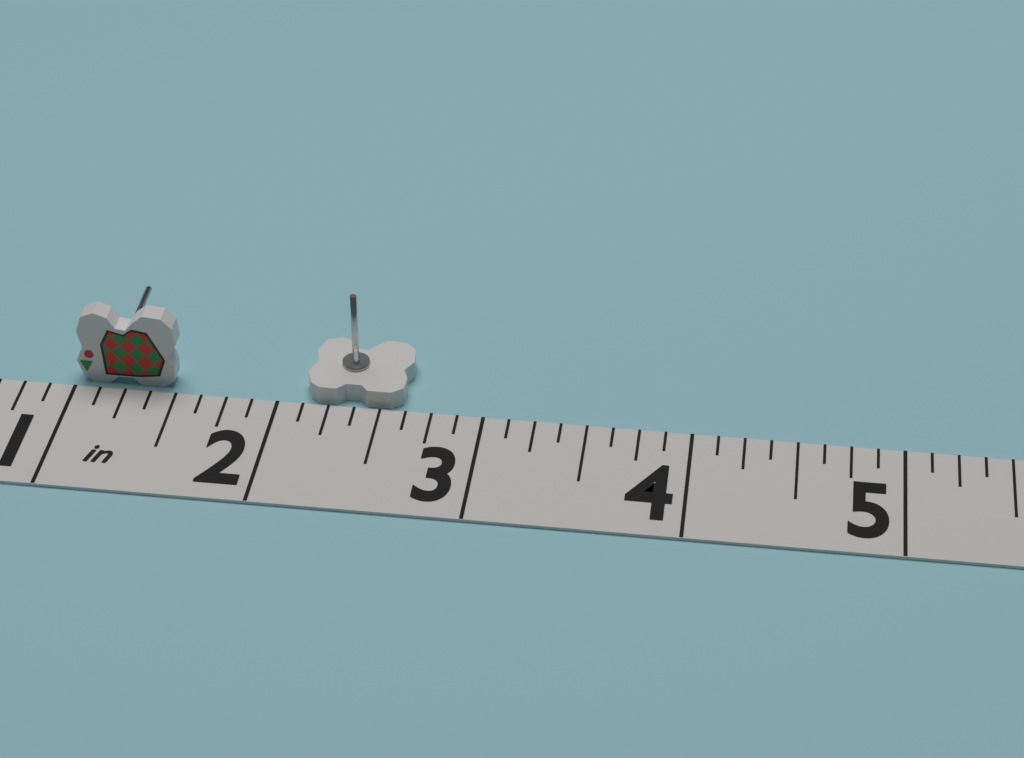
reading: 2.625 in
